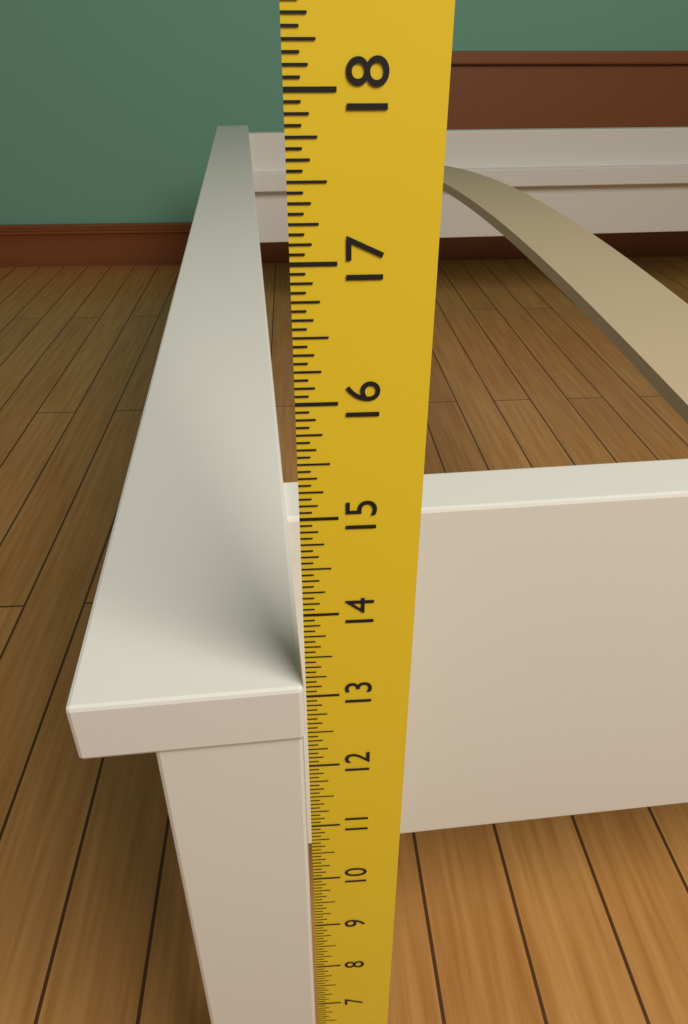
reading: 13.1250 in
